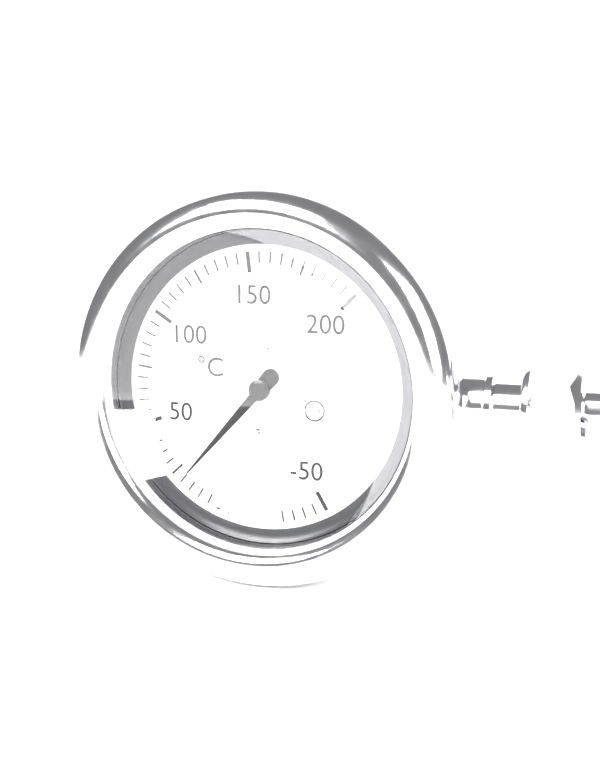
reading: 20 °C
